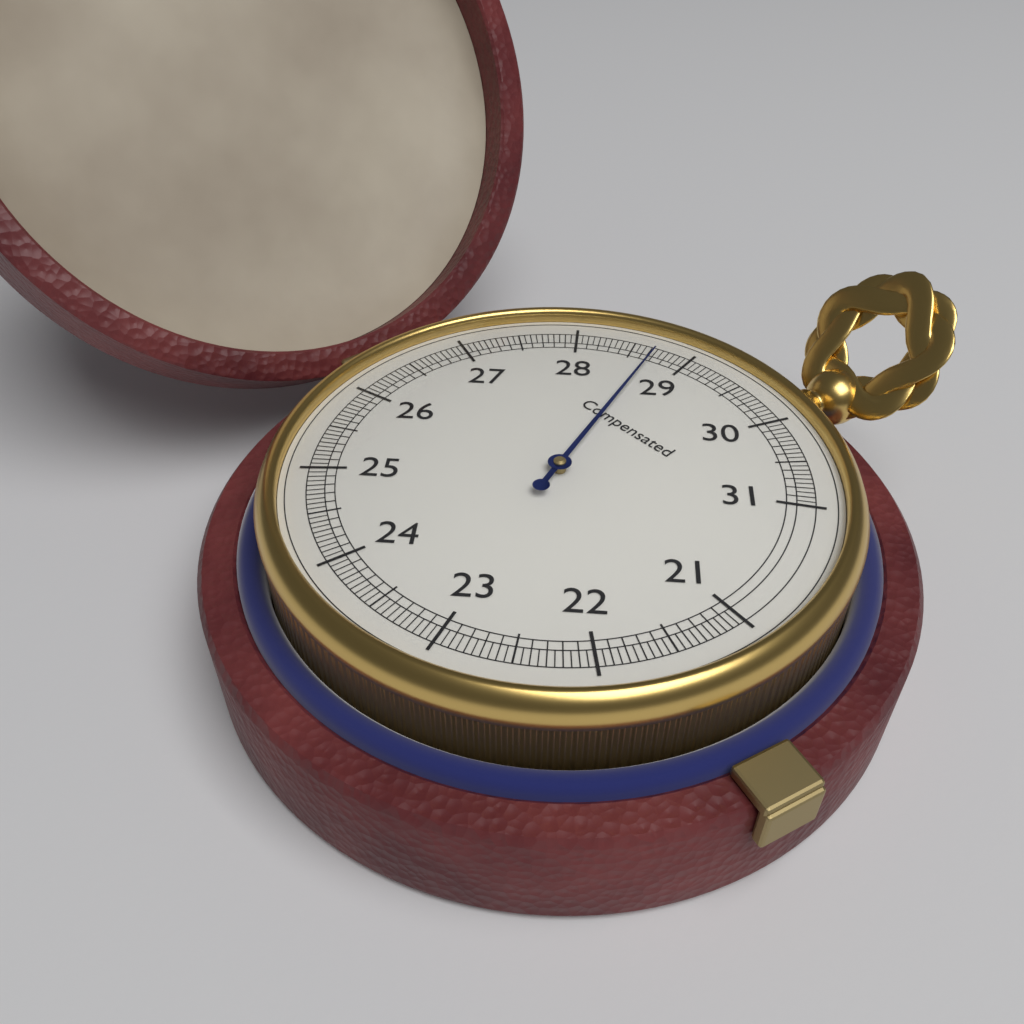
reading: 28.70 (no unit)
